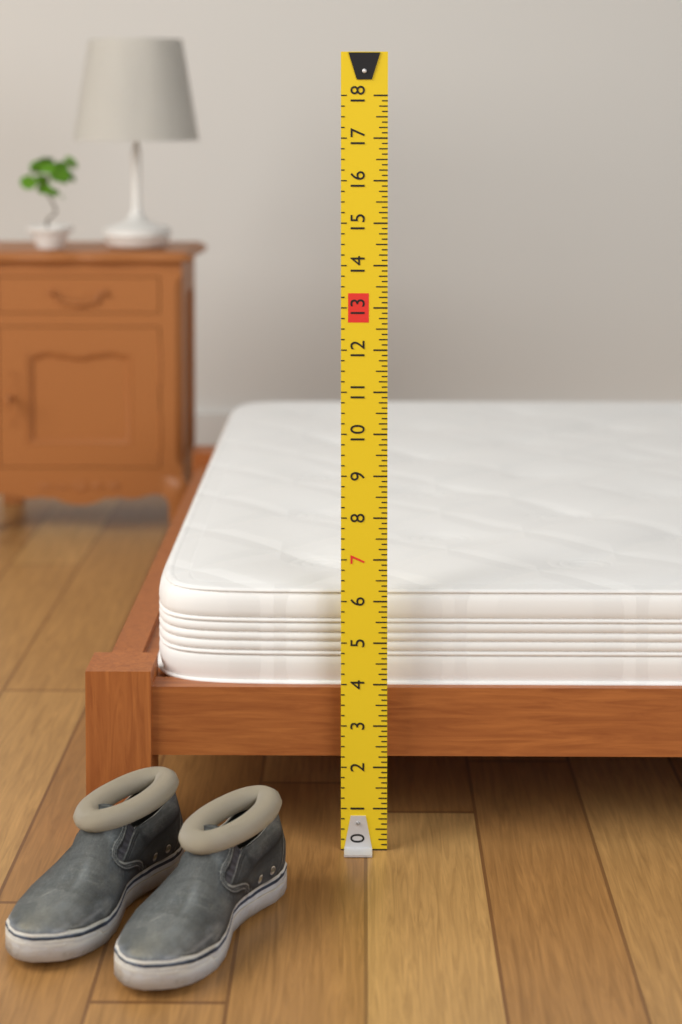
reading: 6.125 (no unit)
